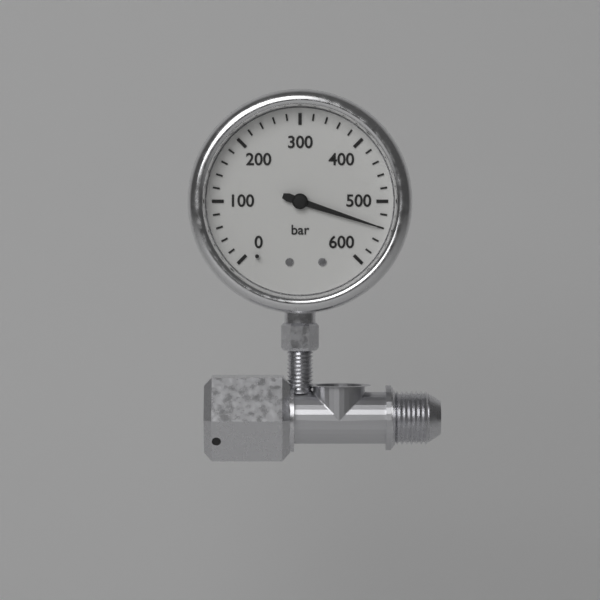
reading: 540 bar
